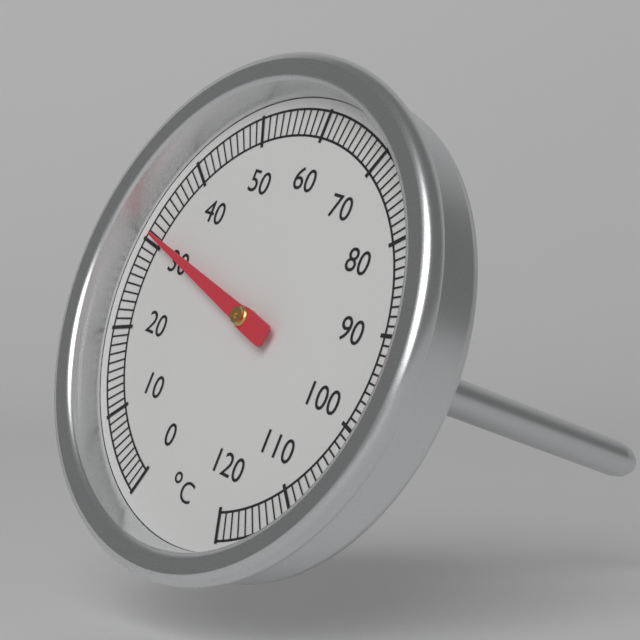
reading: 31 °C
